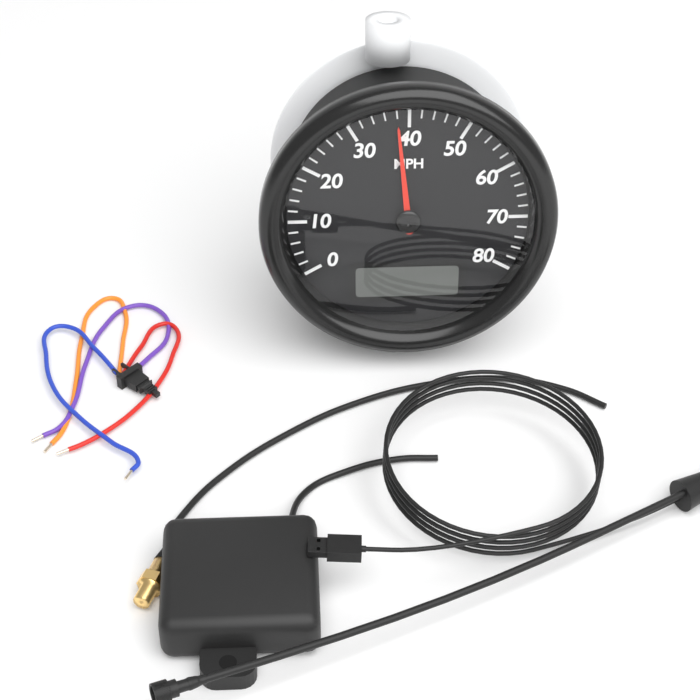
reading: 38 MPH
